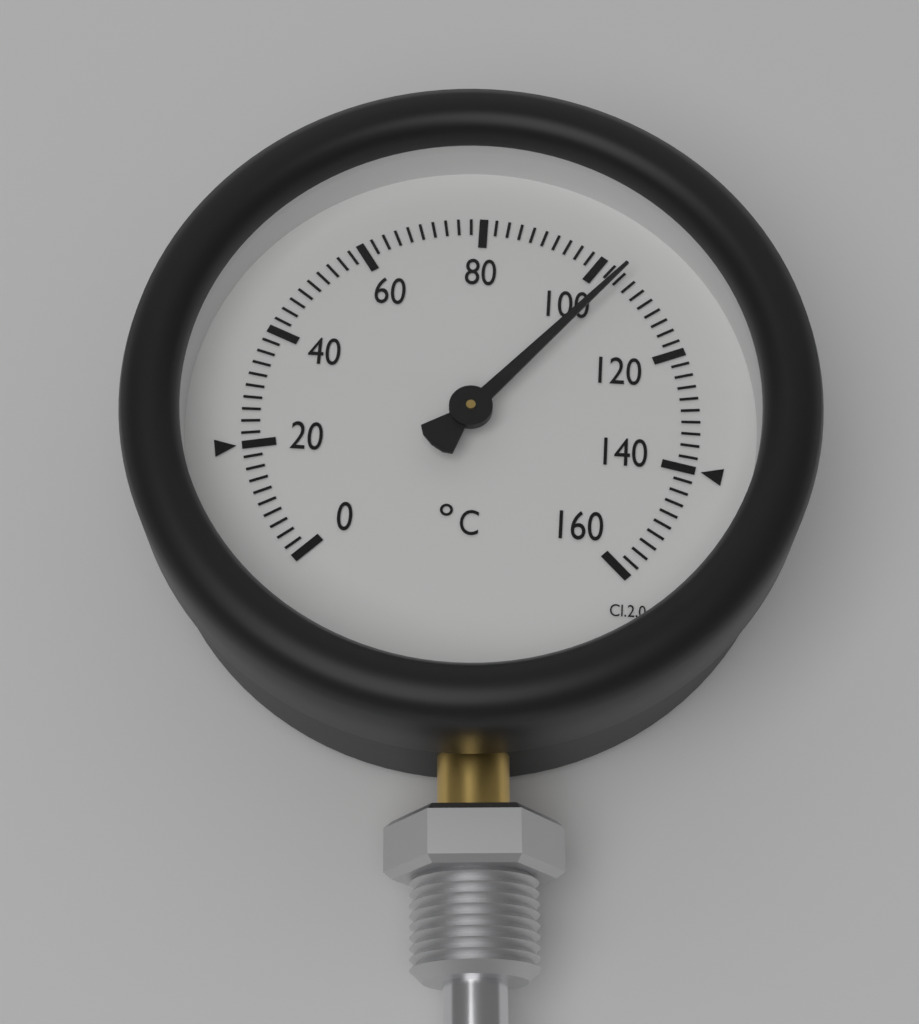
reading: 104 °C
